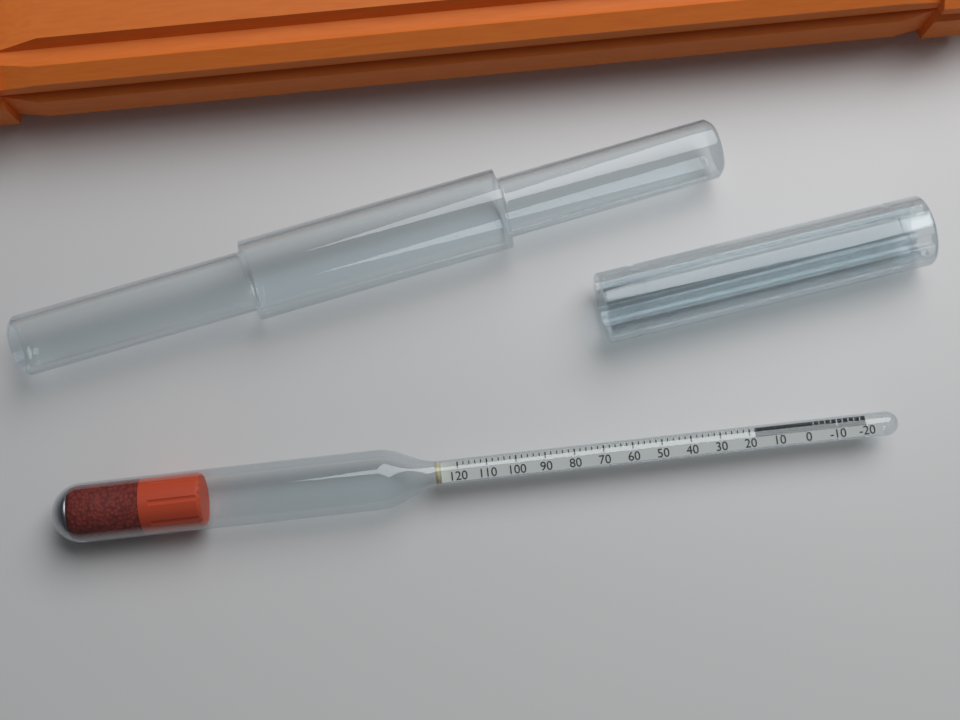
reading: 18 (no unit)
